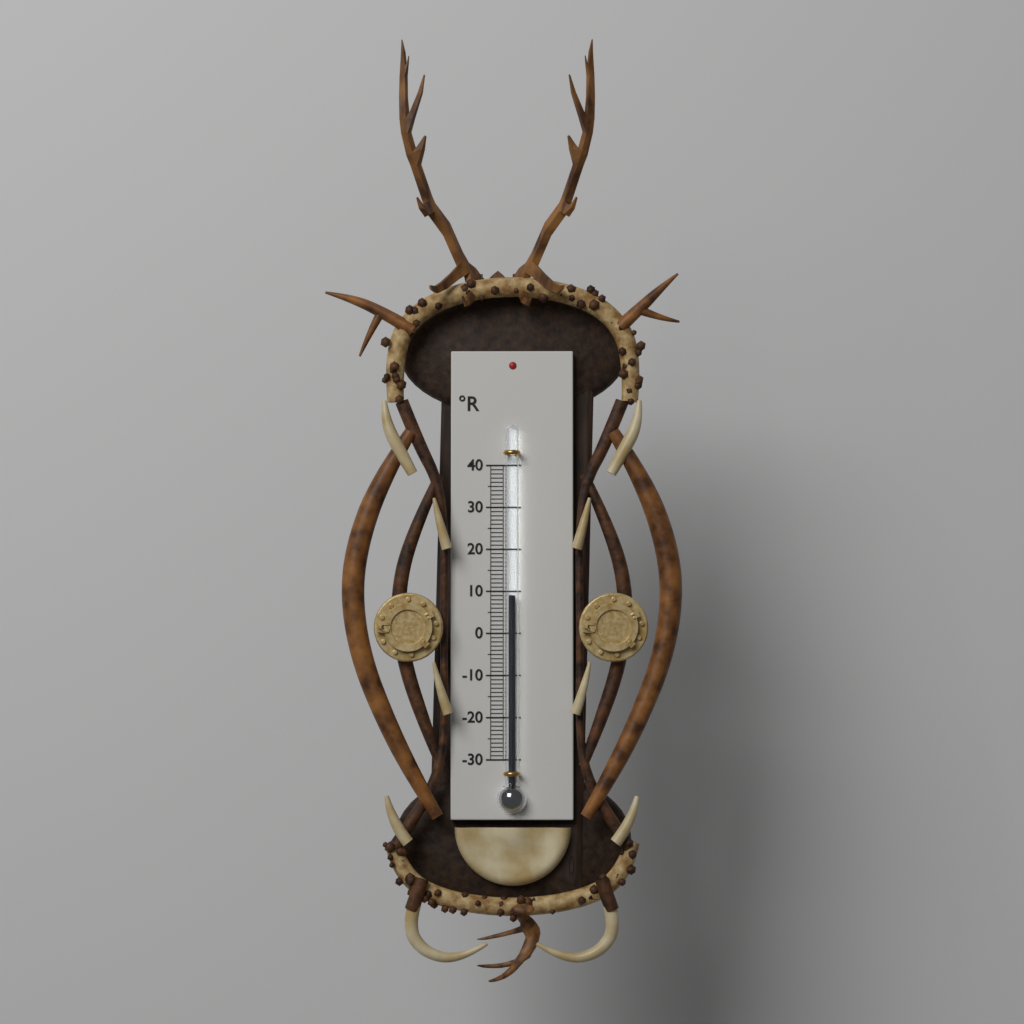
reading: 9 °R
